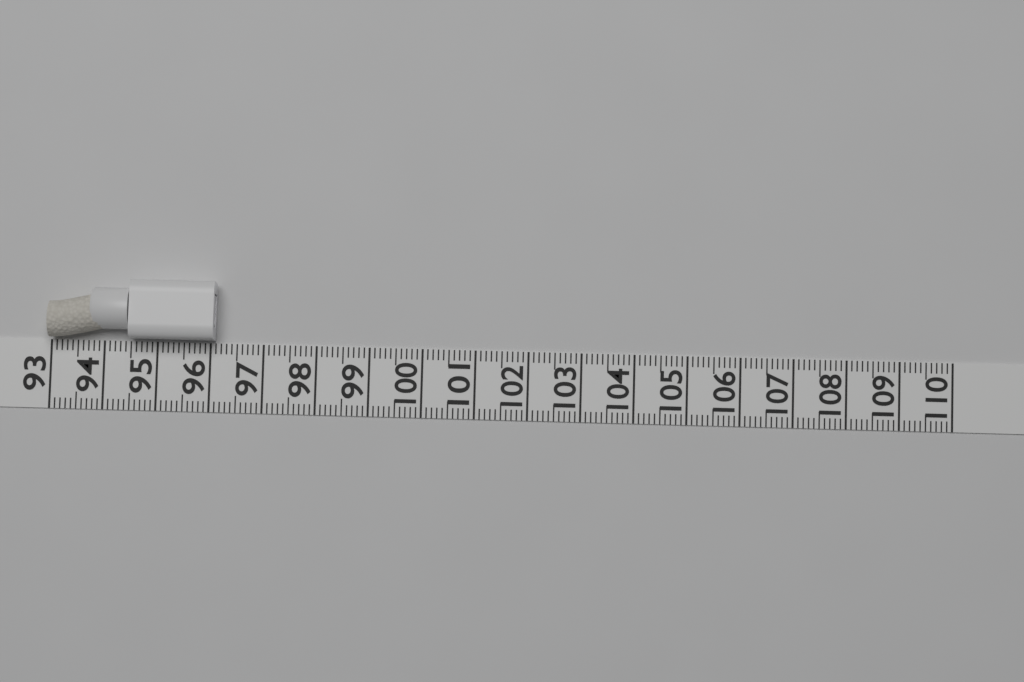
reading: 96.1 (no unit)
